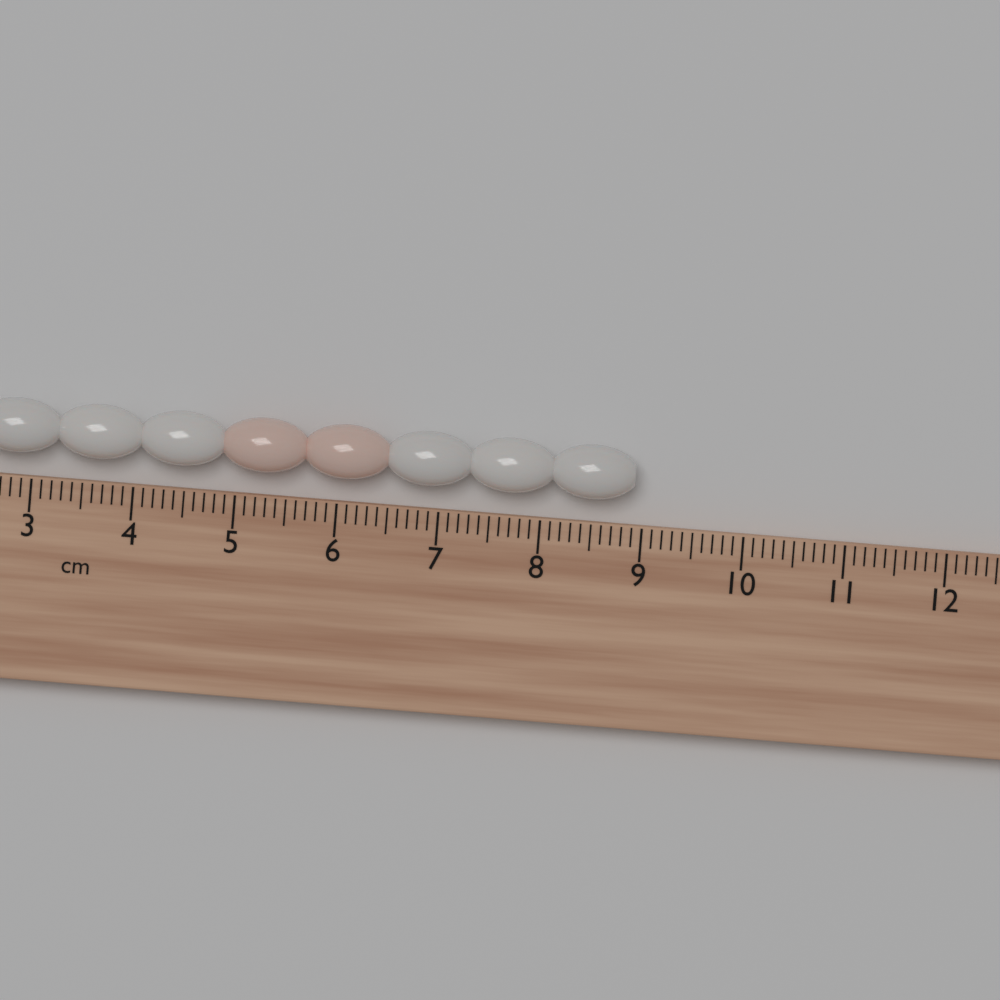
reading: 8.9 cm
